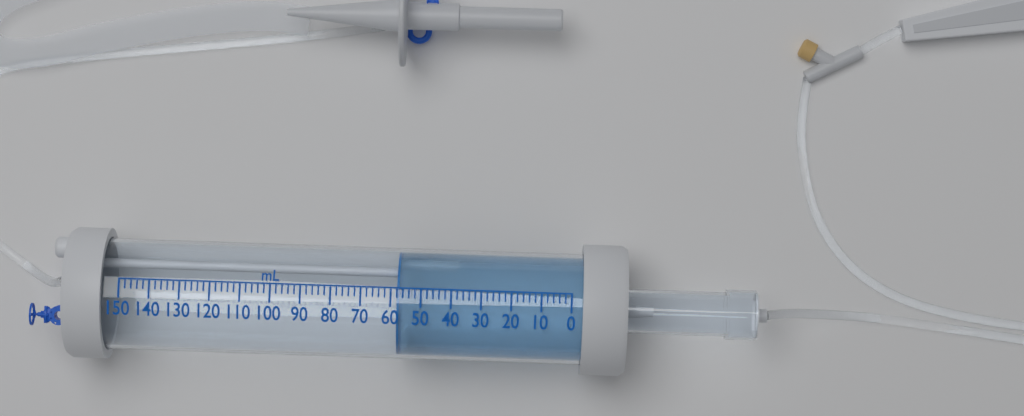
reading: 58 mL
